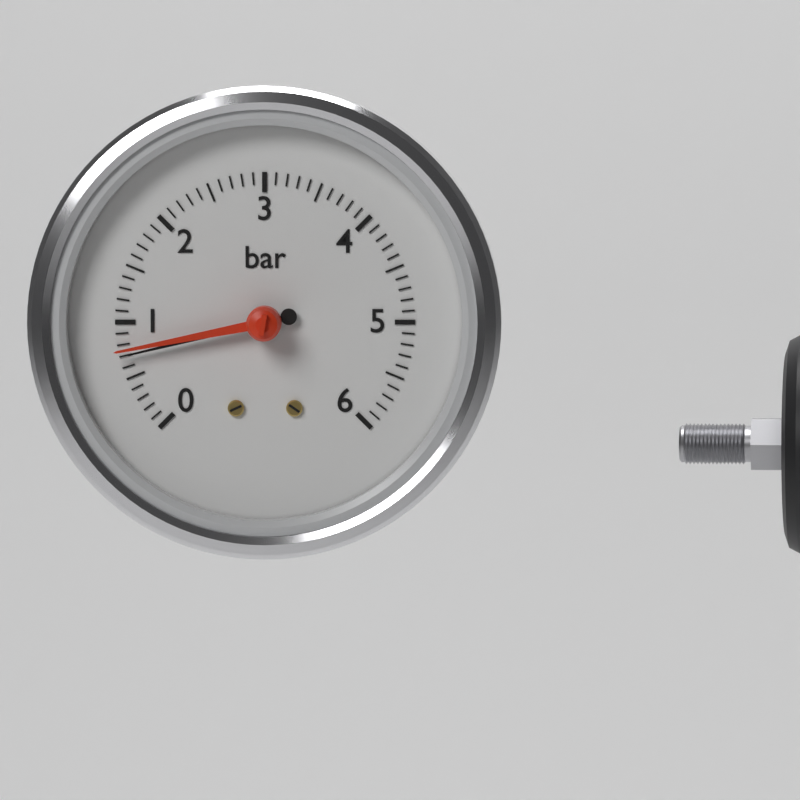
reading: 0.7 bar
